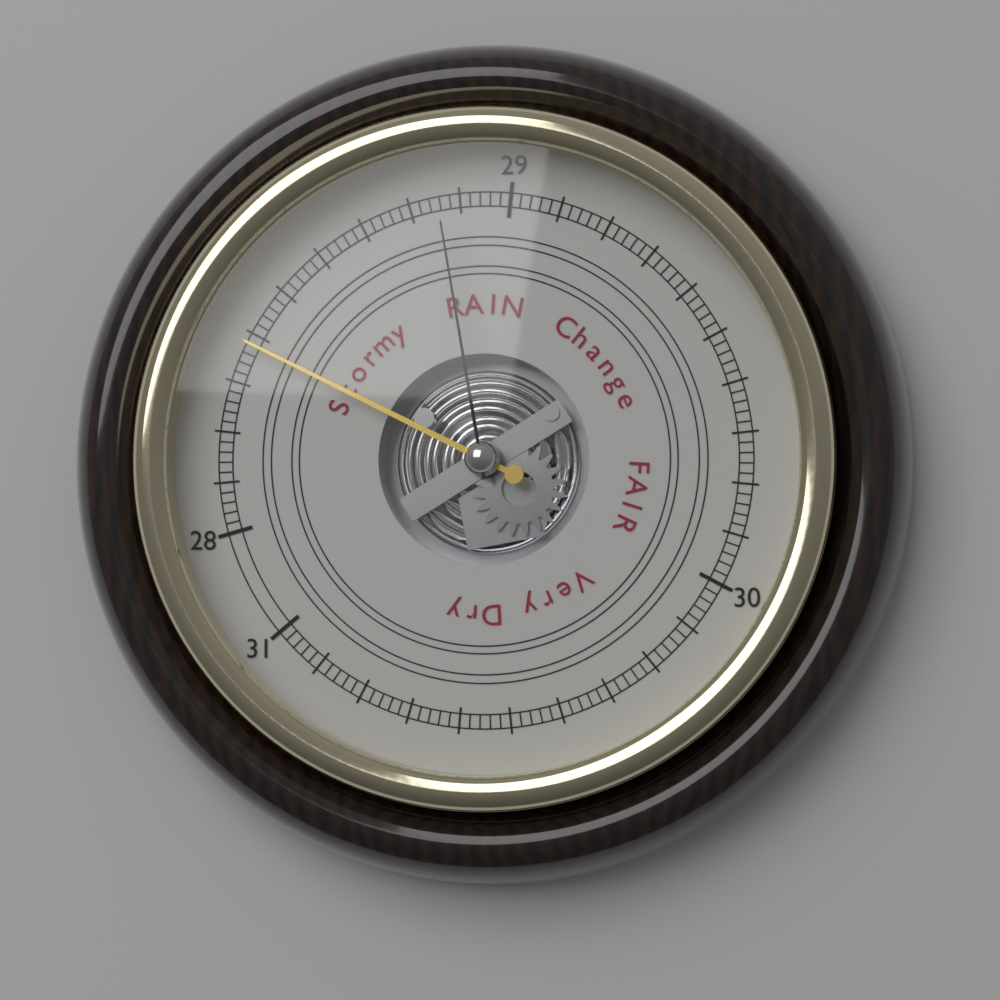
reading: 28.38 (no unit)
